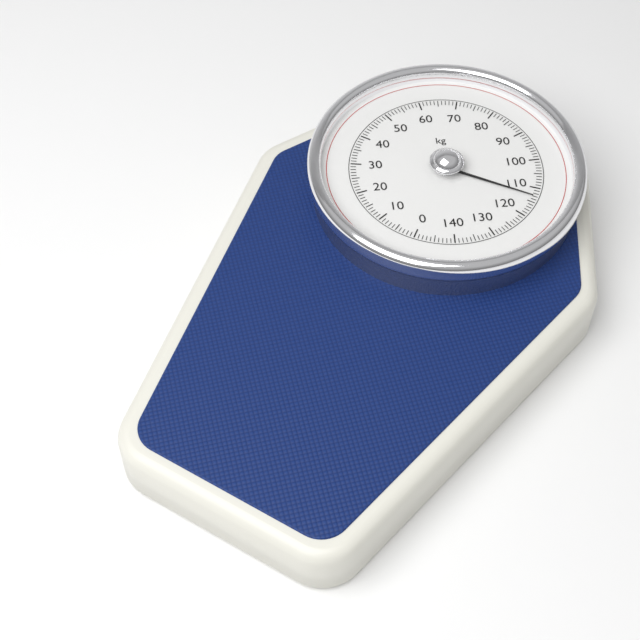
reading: 113 kg
